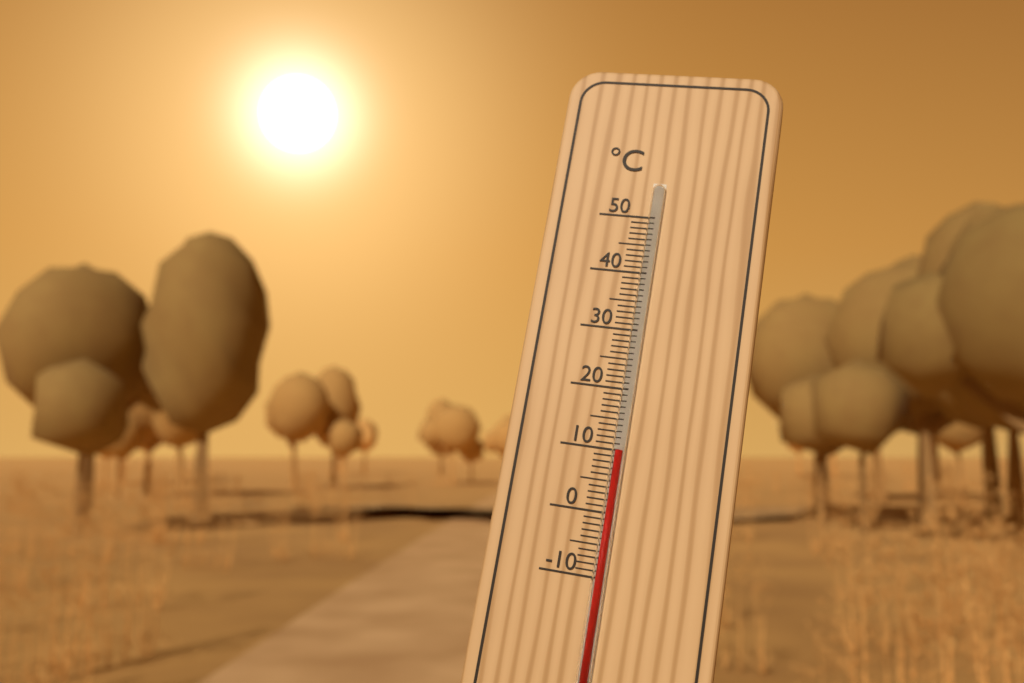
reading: 10 °C
